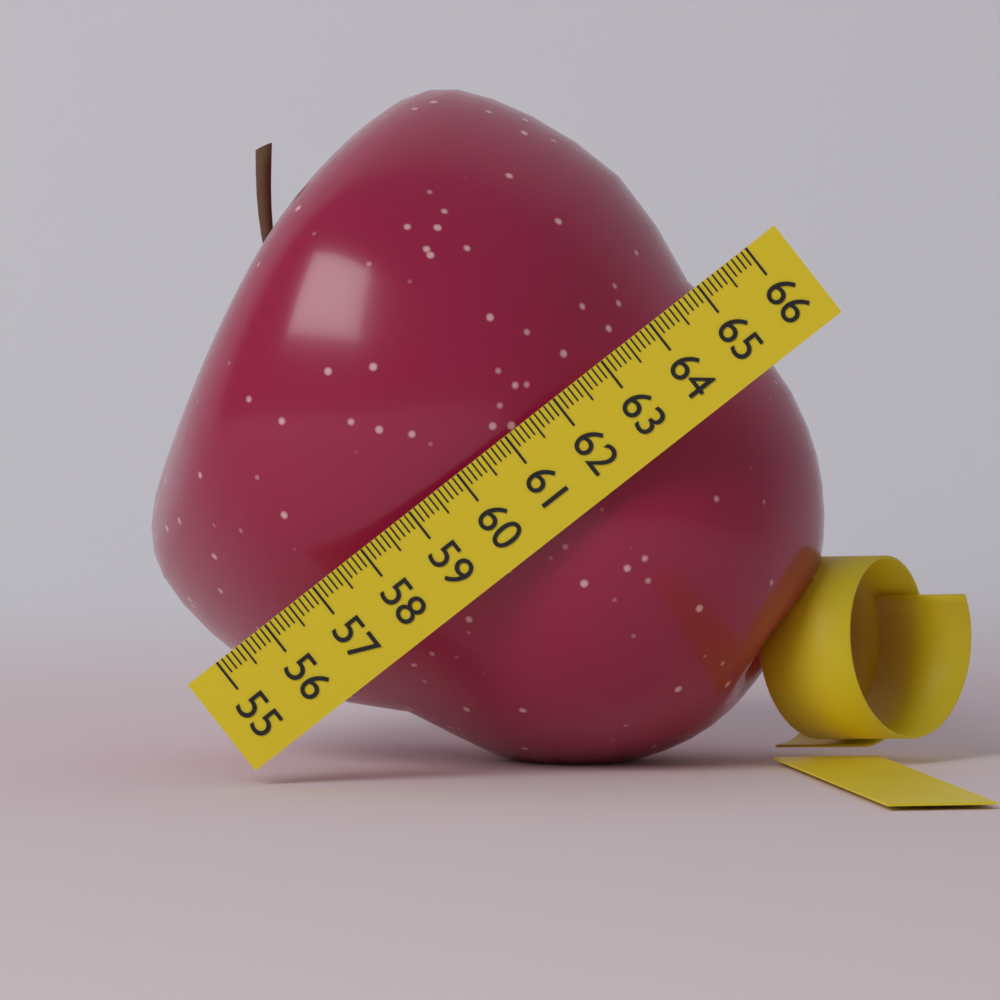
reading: 65.3 (no unit)
